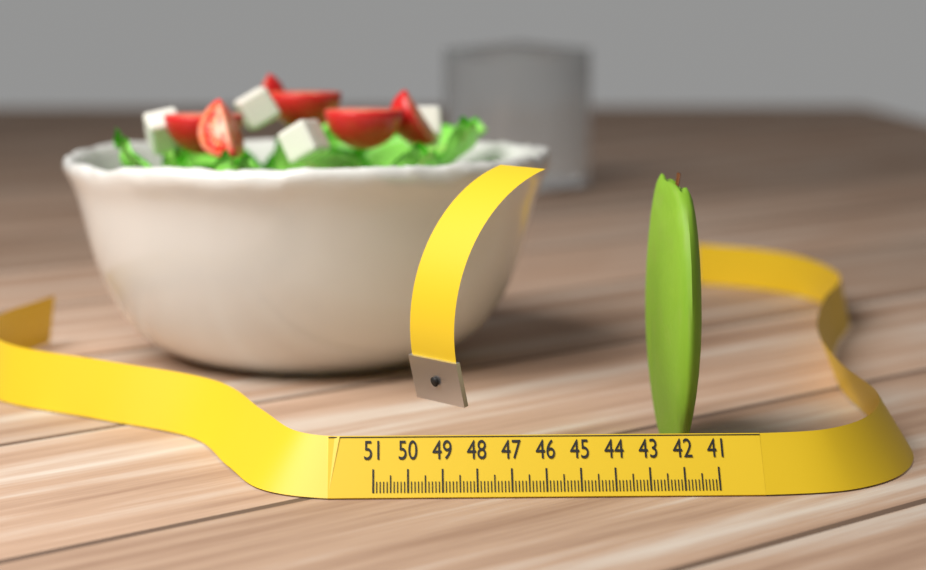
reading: 42.3 (no unit)
